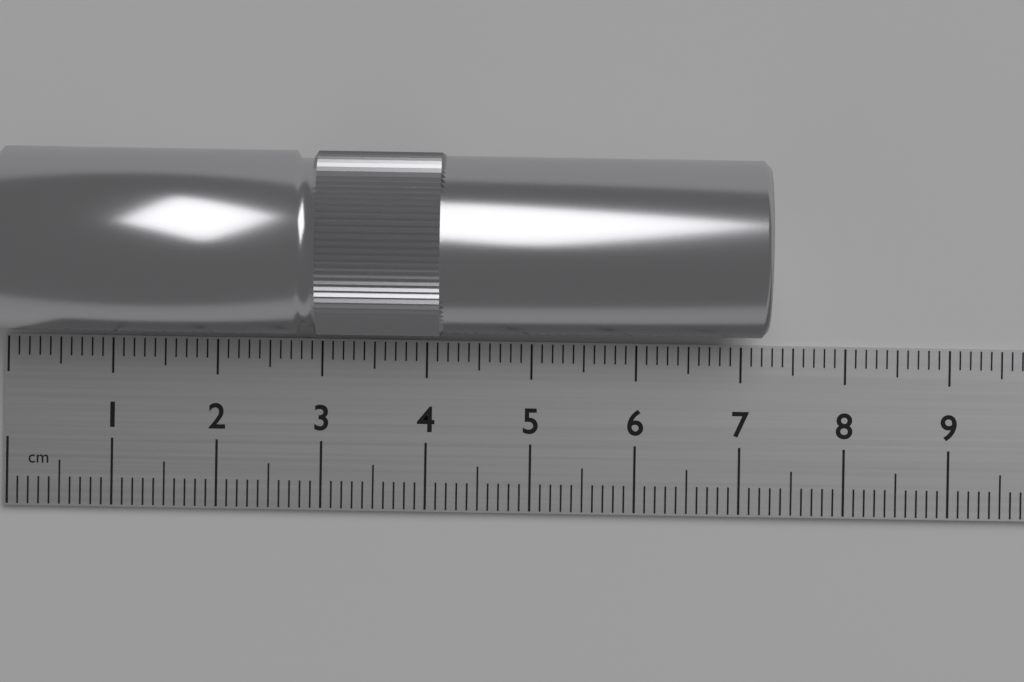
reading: 7.2 cm
